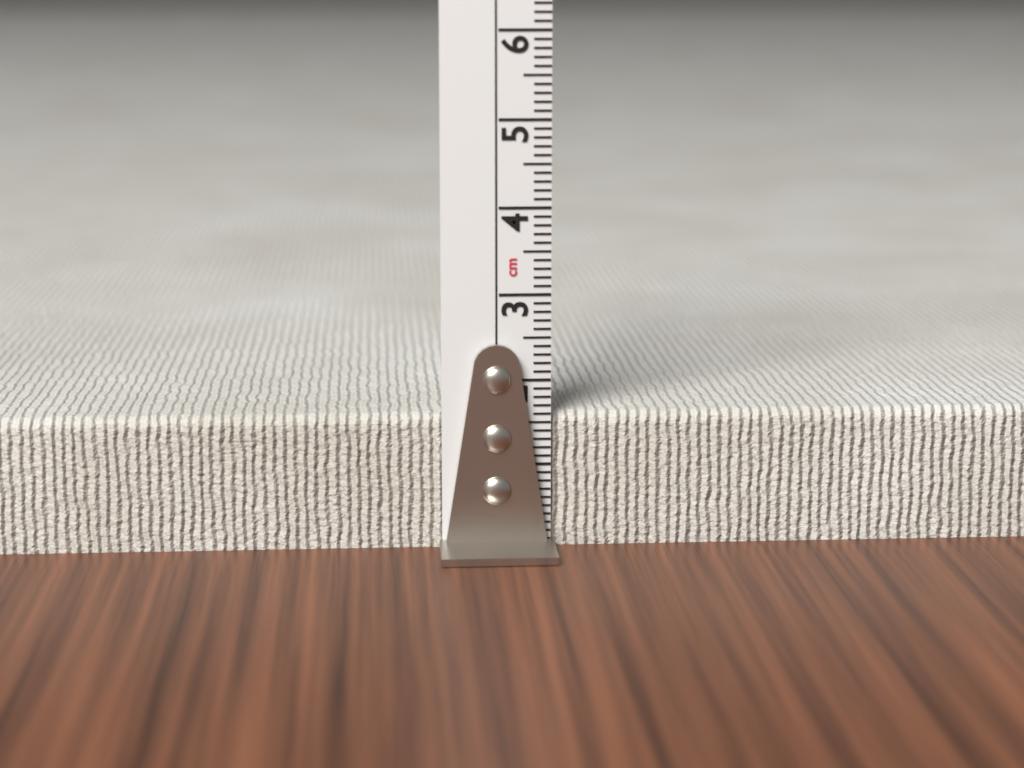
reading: 1.6 cm
